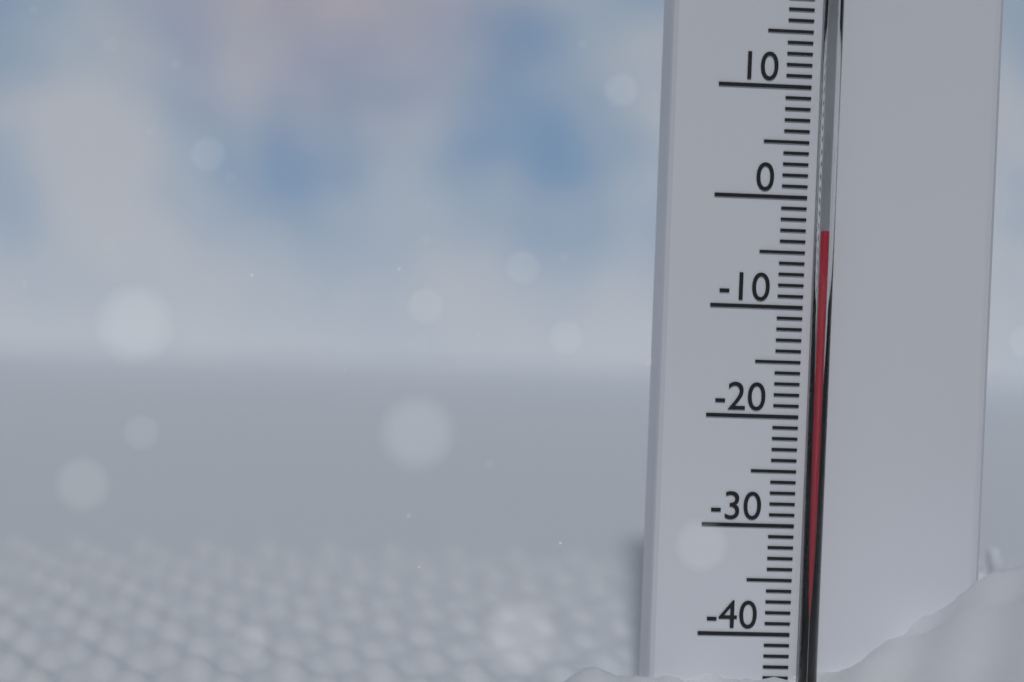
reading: -3 °C
